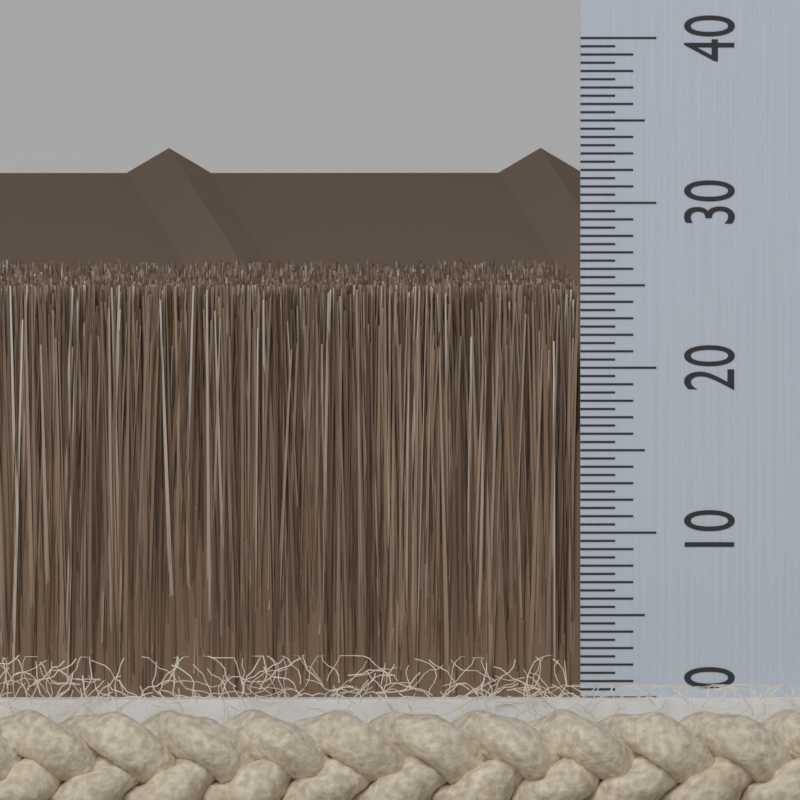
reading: 25.0 (no unit)
